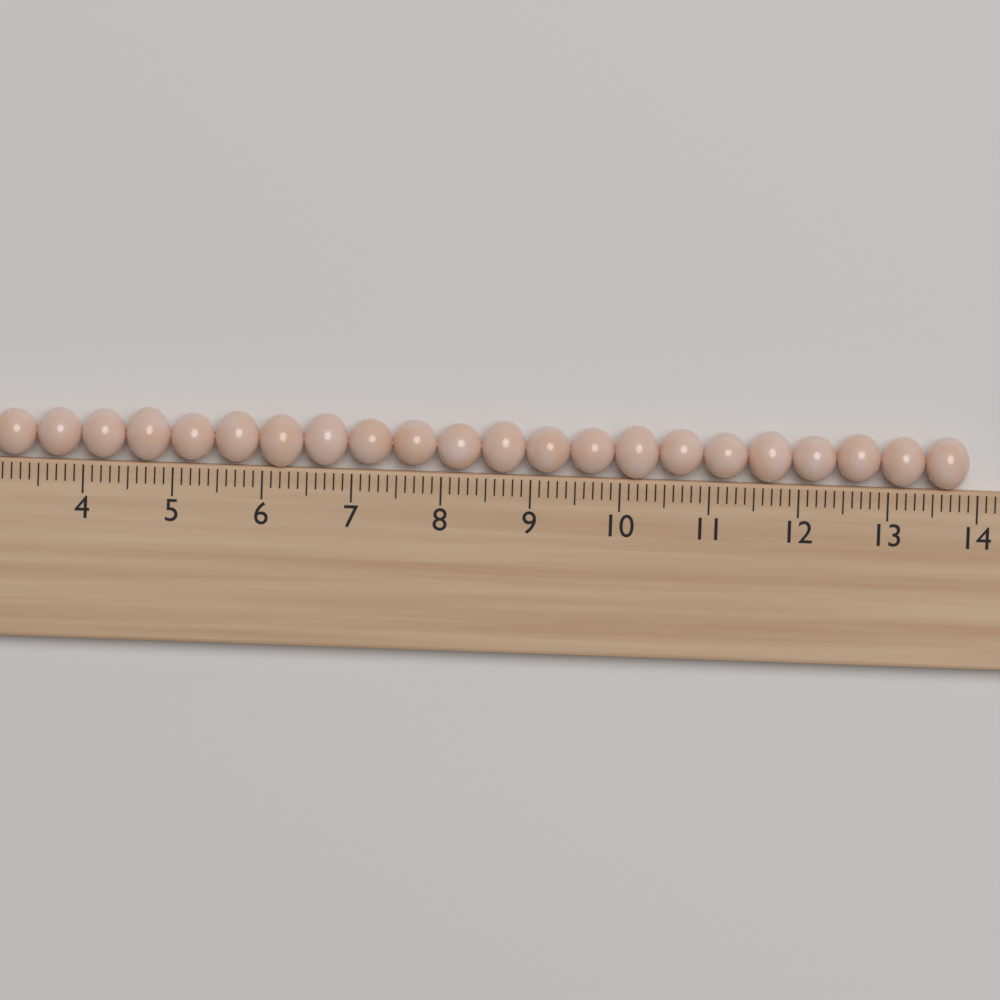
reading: 13.9 cm
